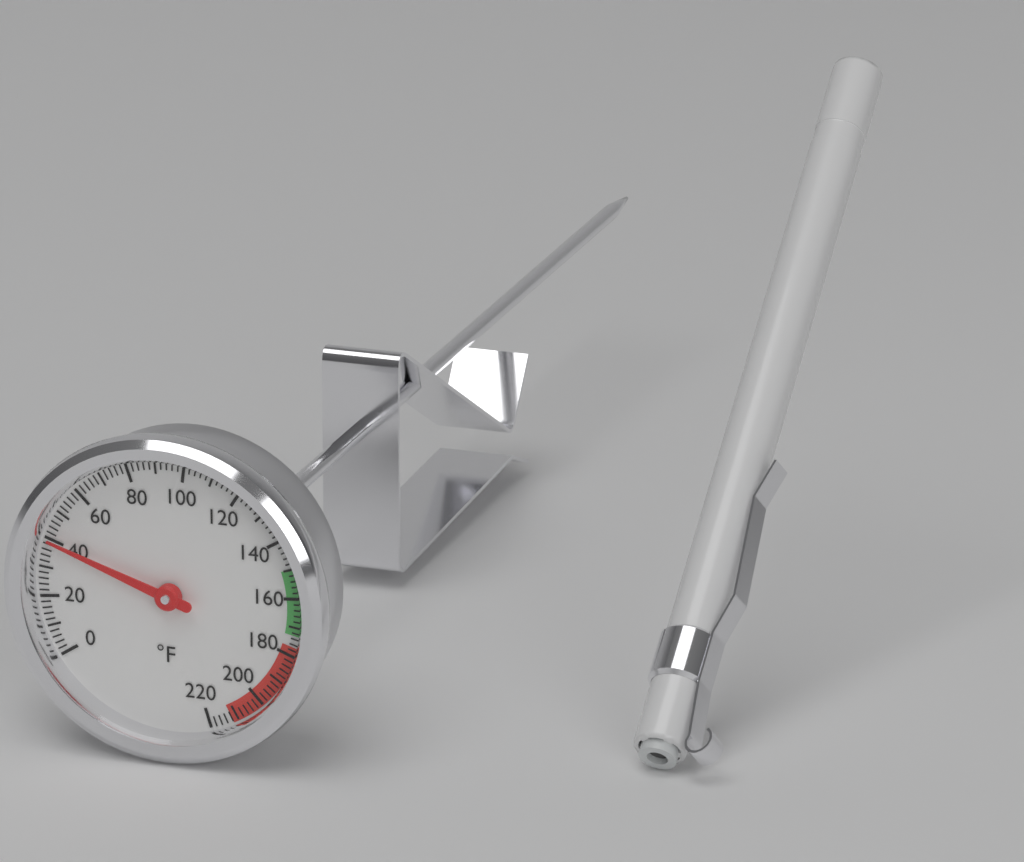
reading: 40 °F
